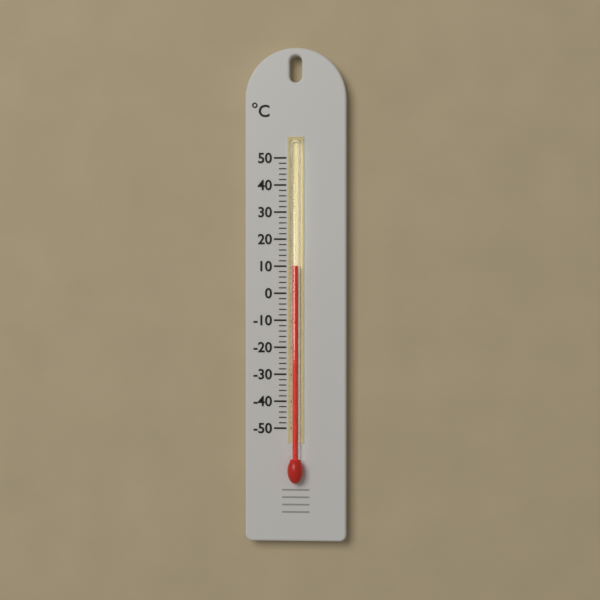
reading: 10 °C
